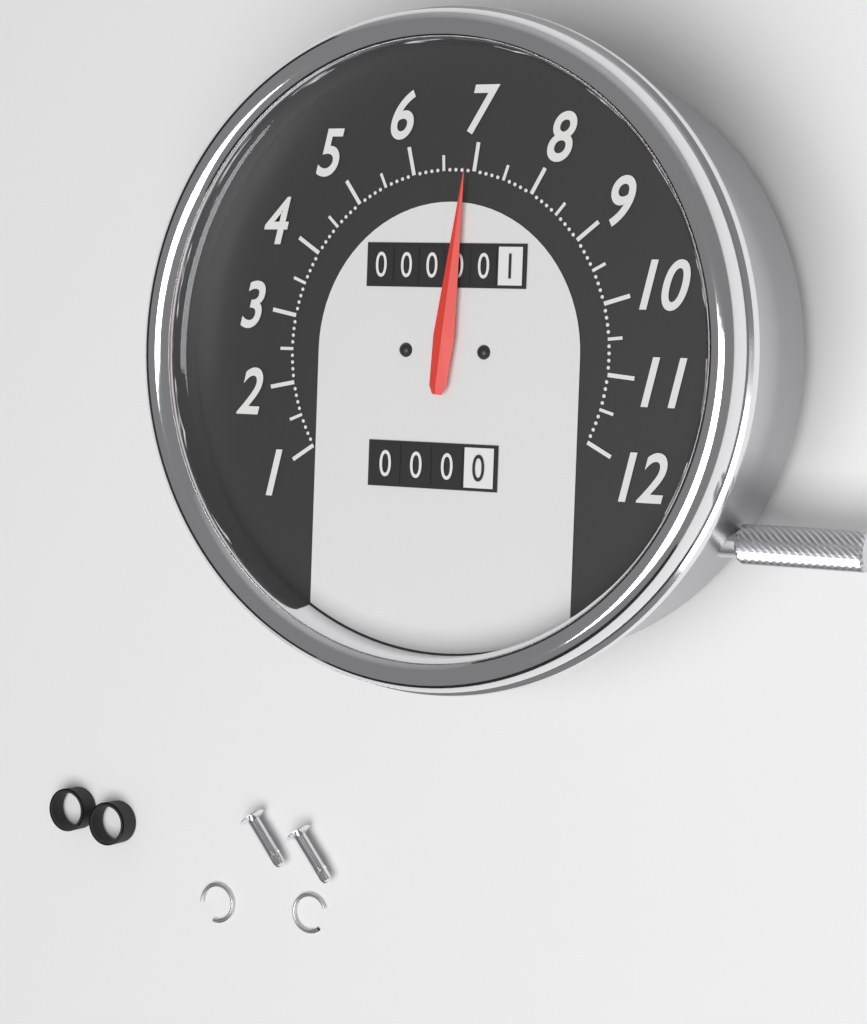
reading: 6.9 (no unit)
